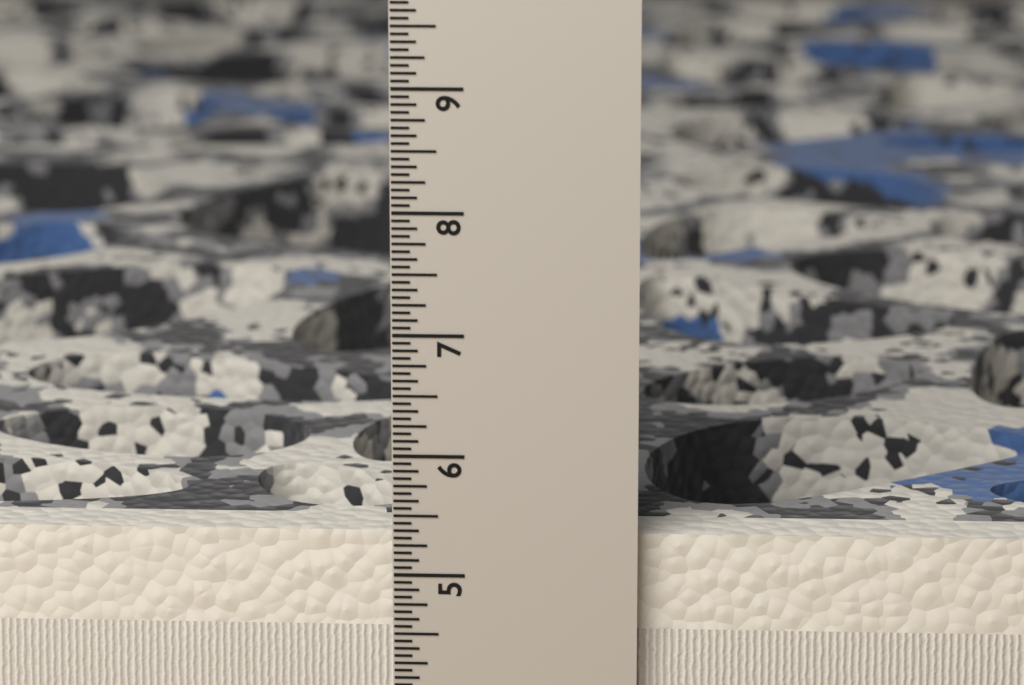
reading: 5.3125 in
